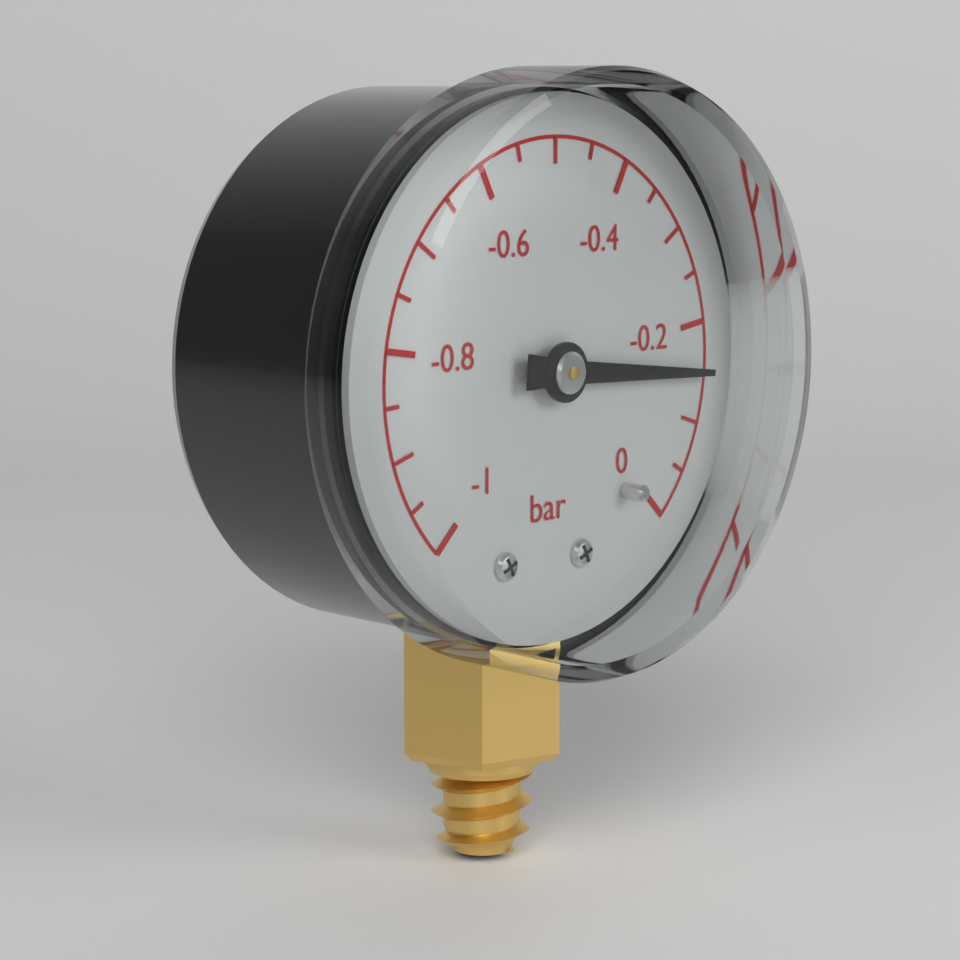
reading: -0.15 bar
